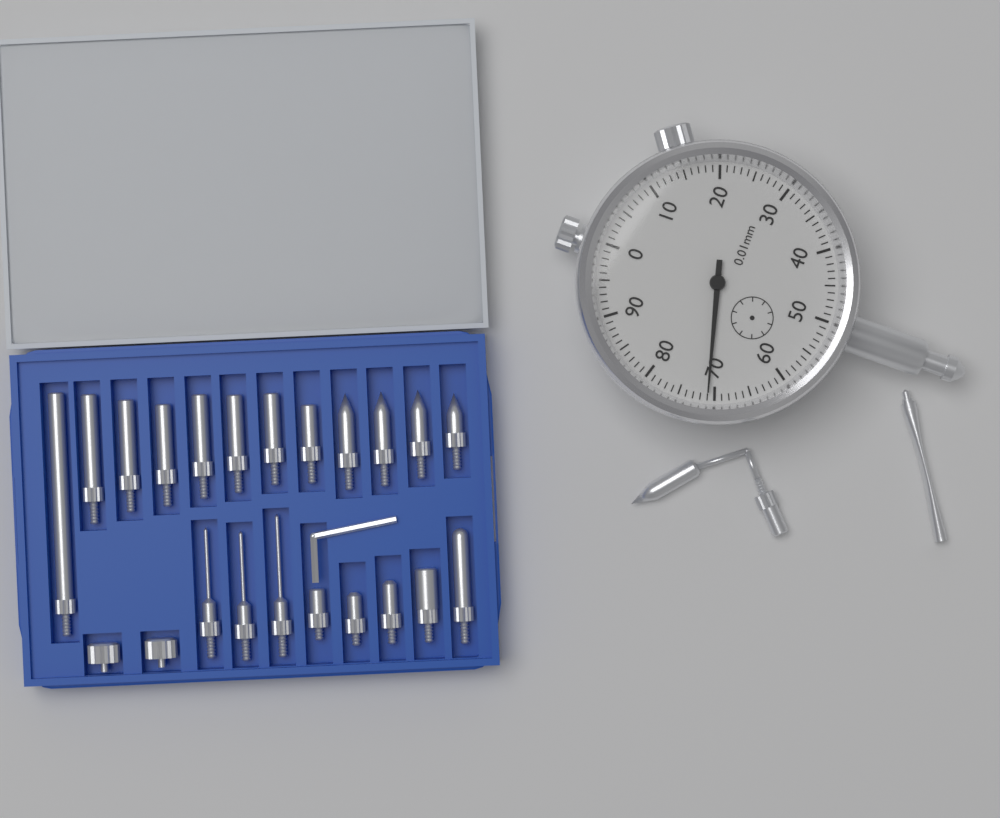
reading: 0.71 mm
